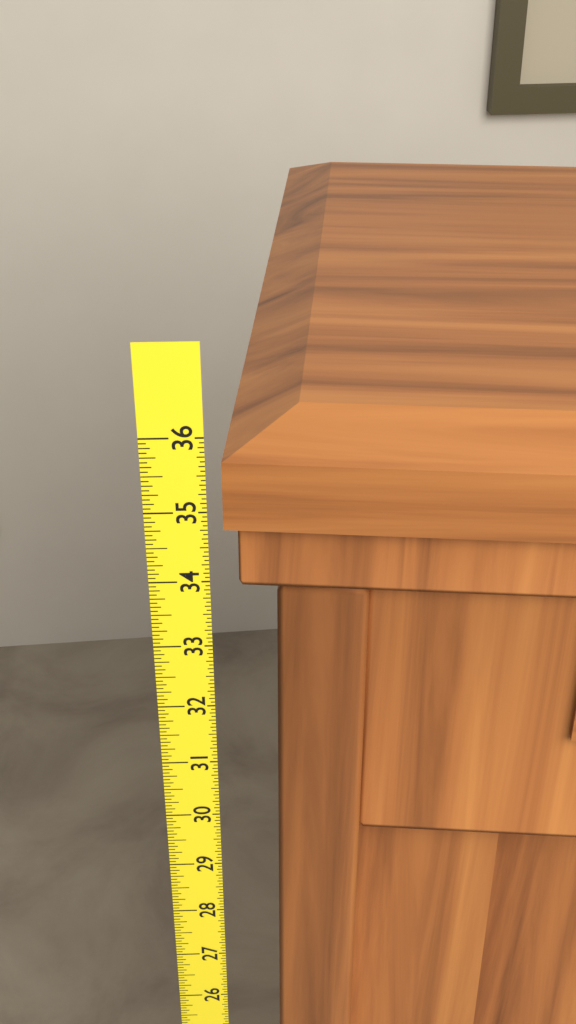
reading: 35.8750 (no unit)
